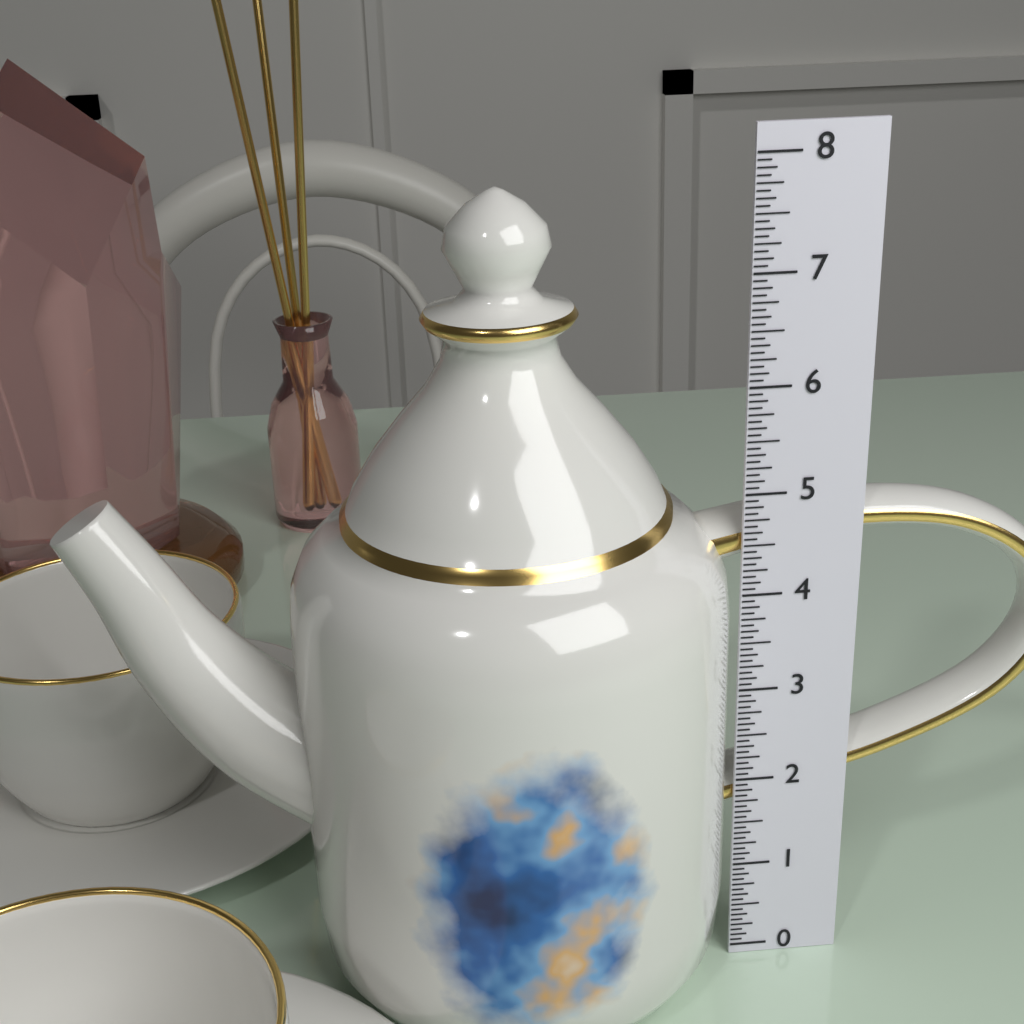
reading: 7.7500 (no unit)
